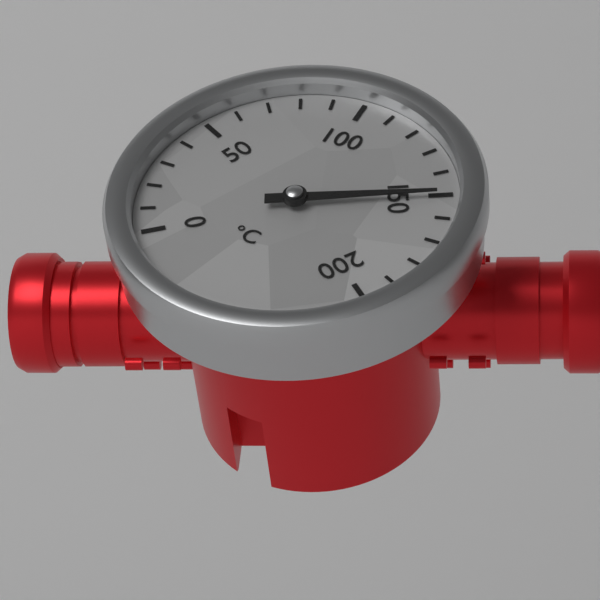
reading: 150 °C
